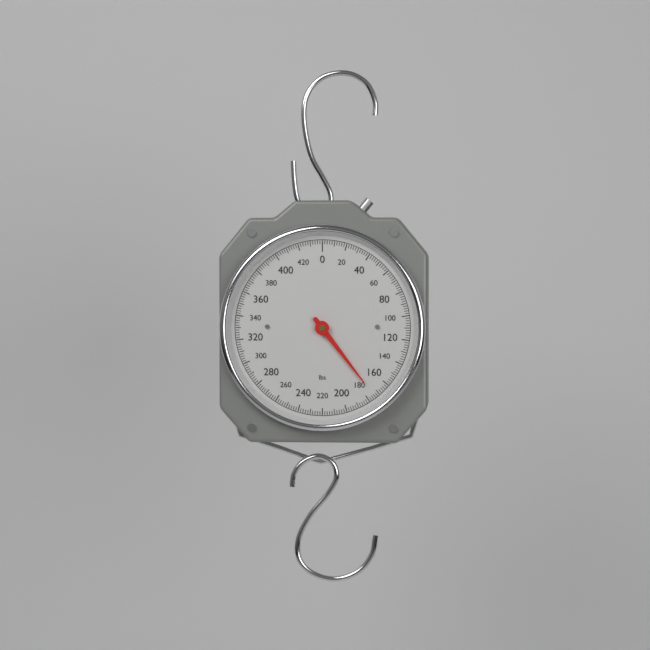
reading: 174 lbs
